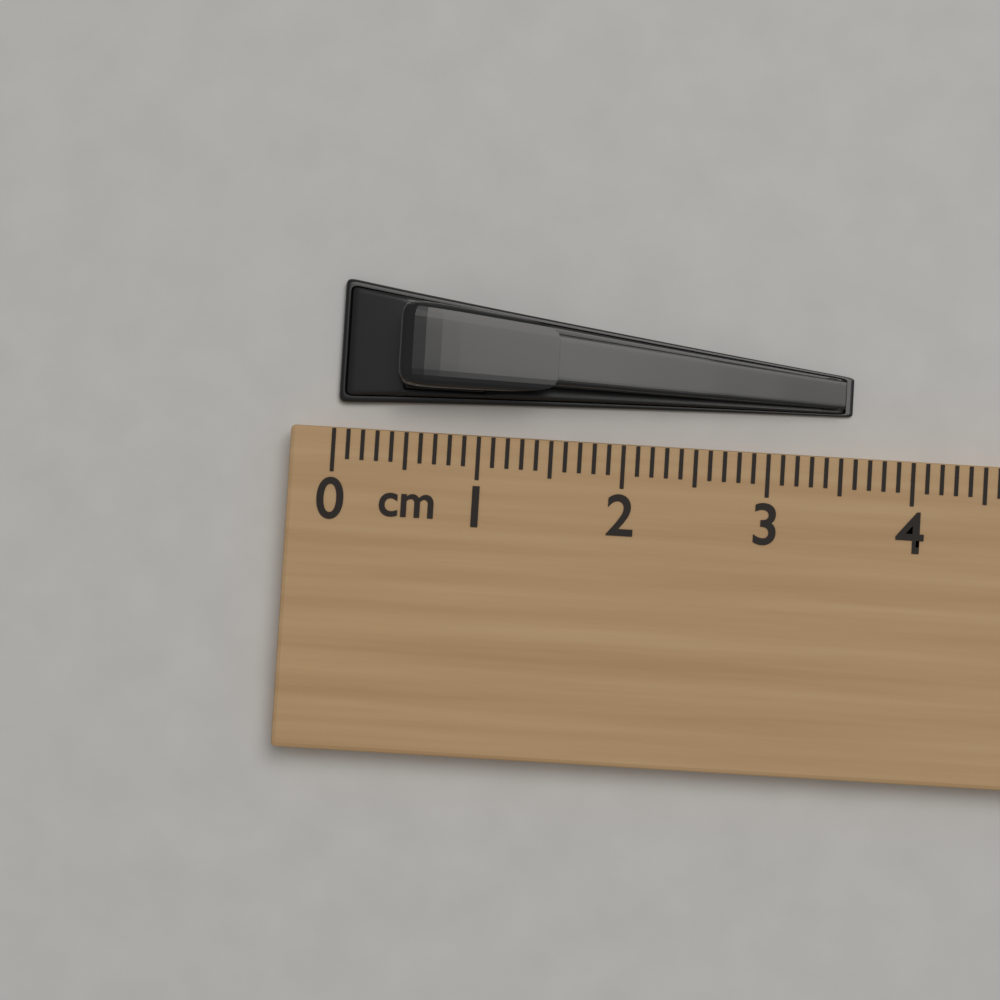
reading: 3.6 cm
